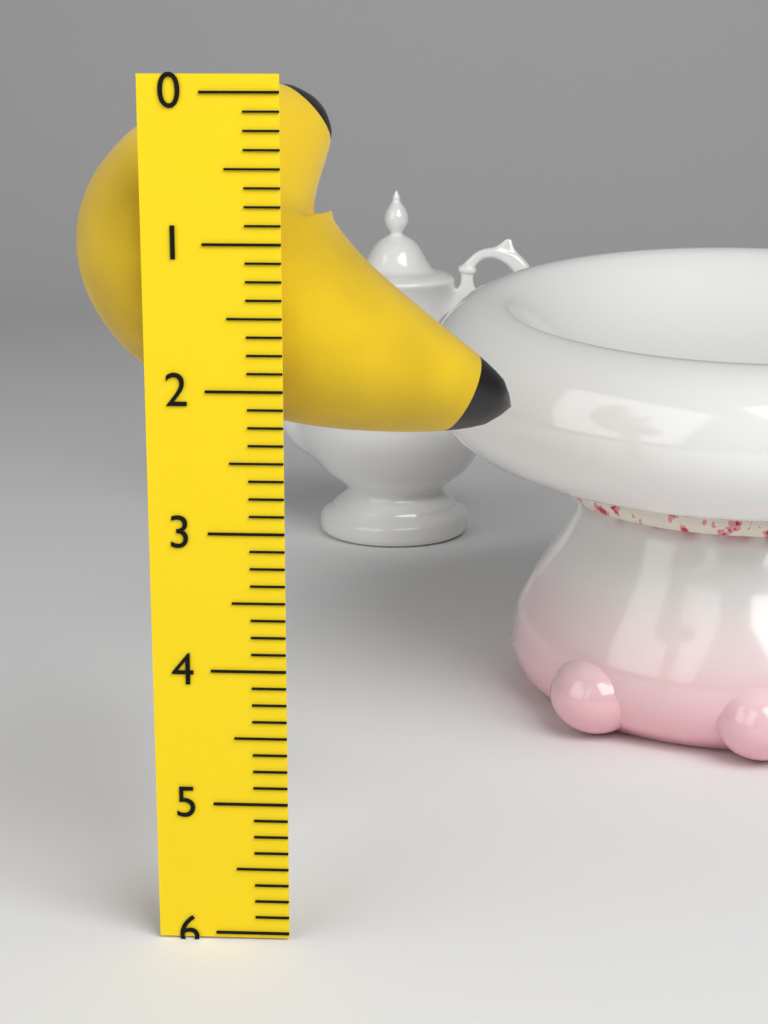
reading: 2.500 (no unit)
